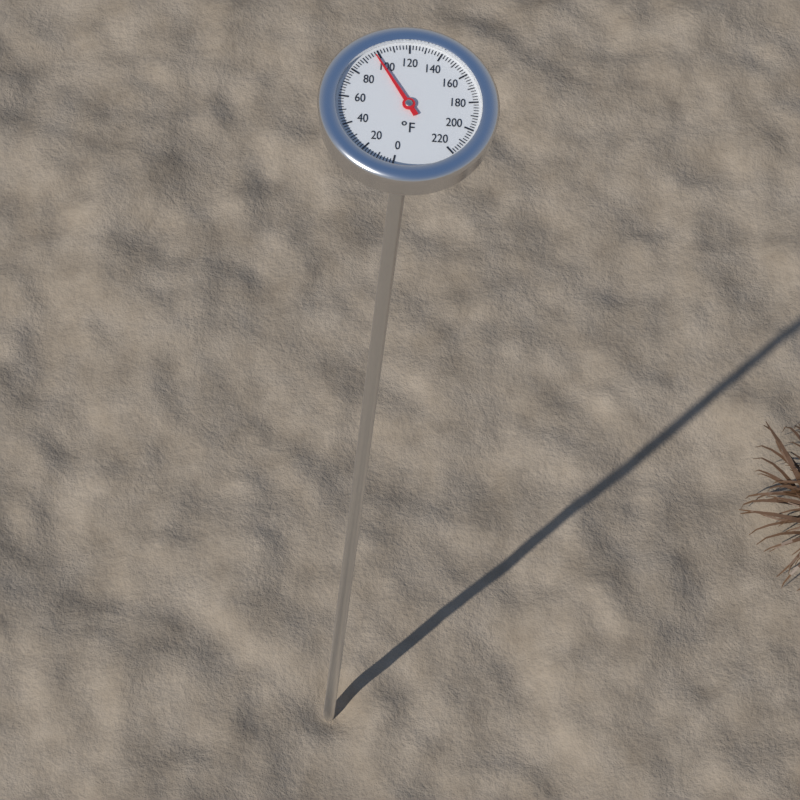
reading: 98 °F
